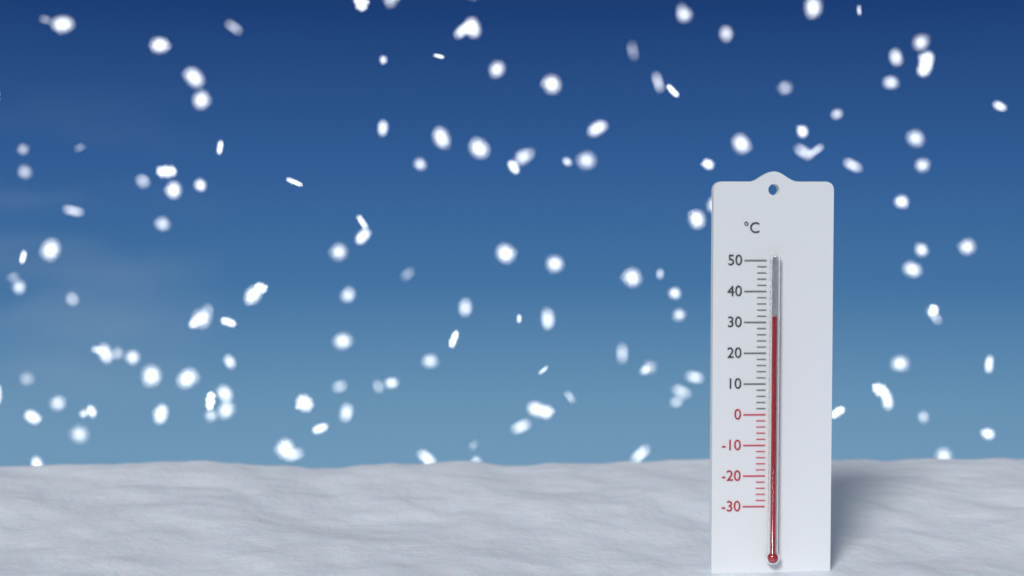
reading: 32 °C
